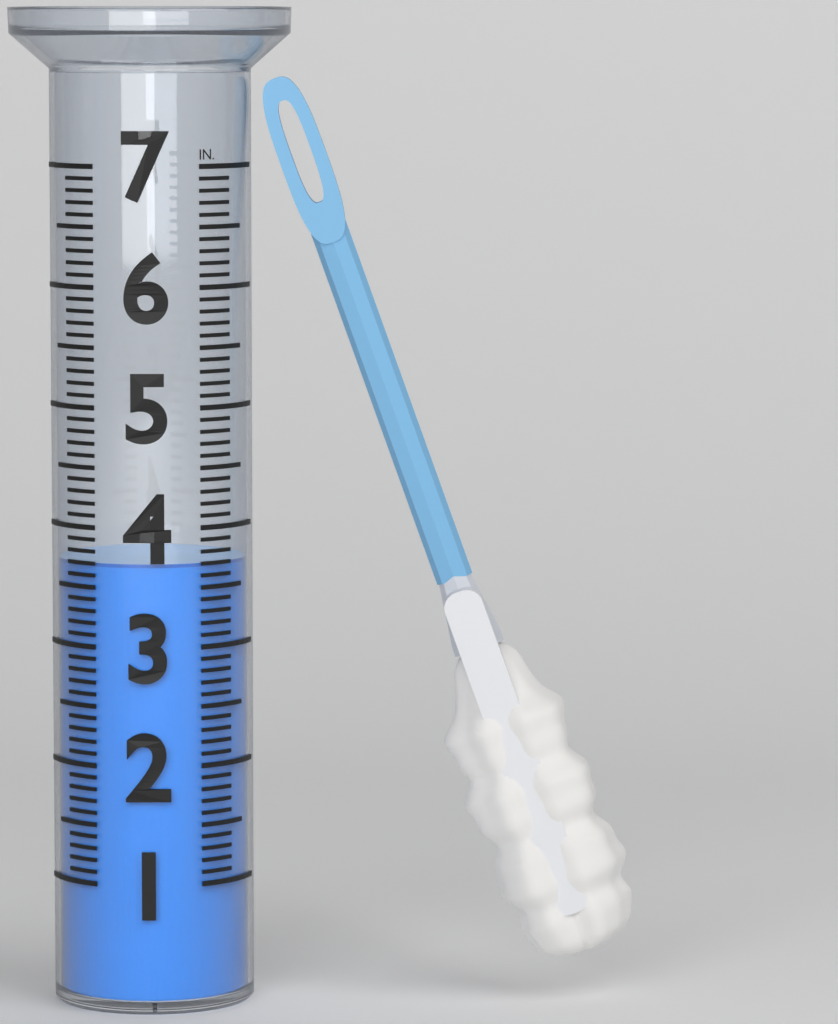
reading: 3.7 in
